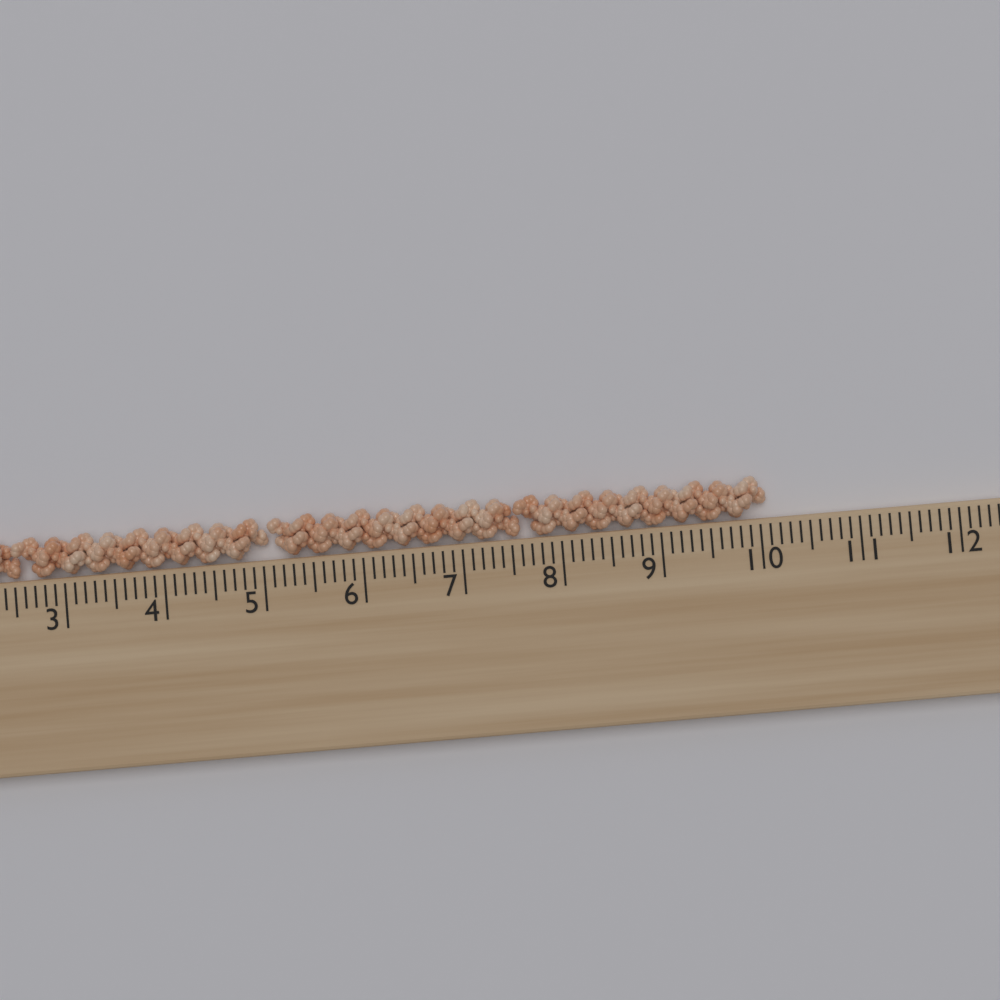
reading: 10.1 cm
